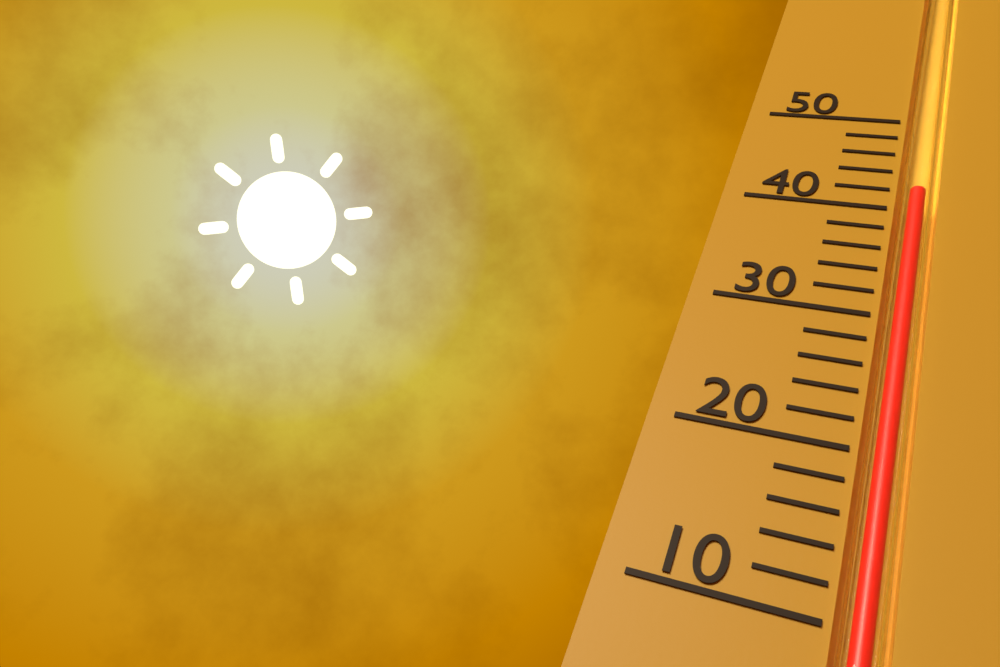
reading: 42 (no unit)
